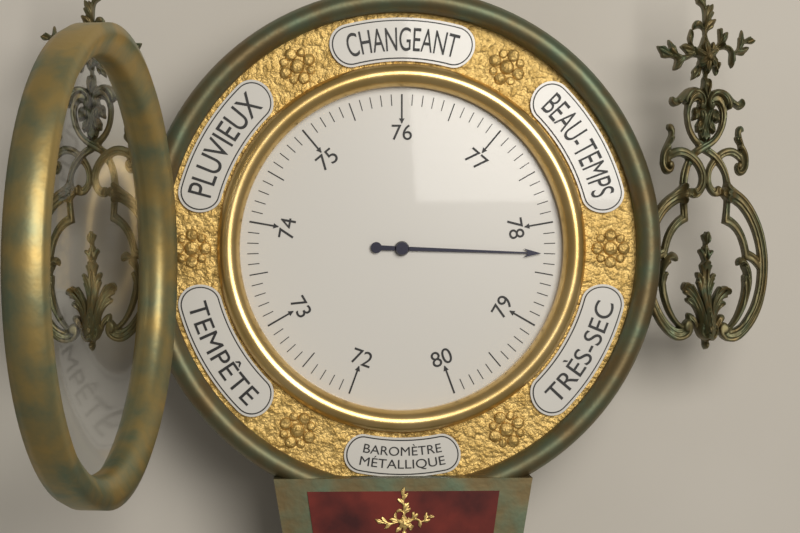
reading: 78.3 (no unit)
